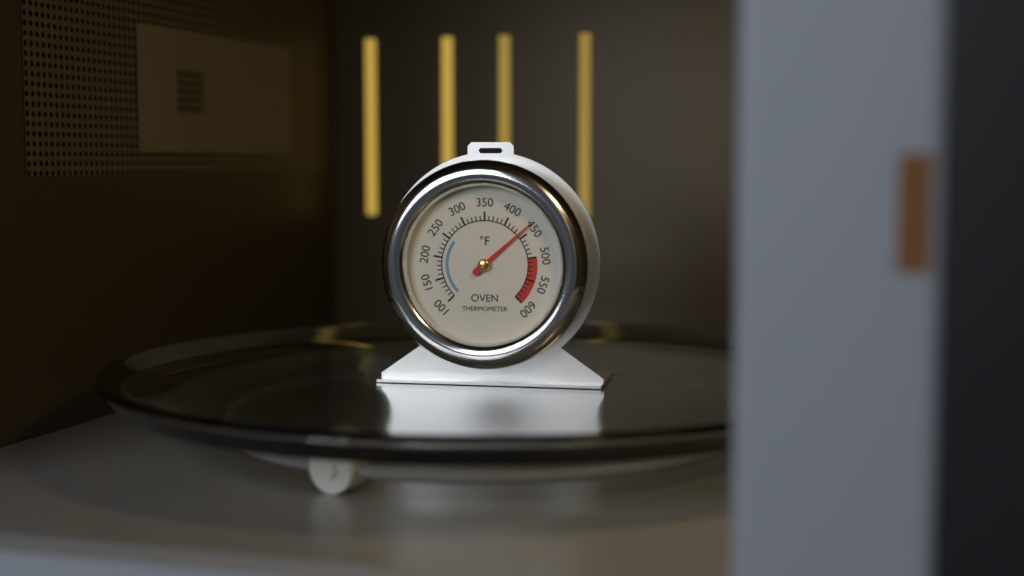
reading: 440 °F
